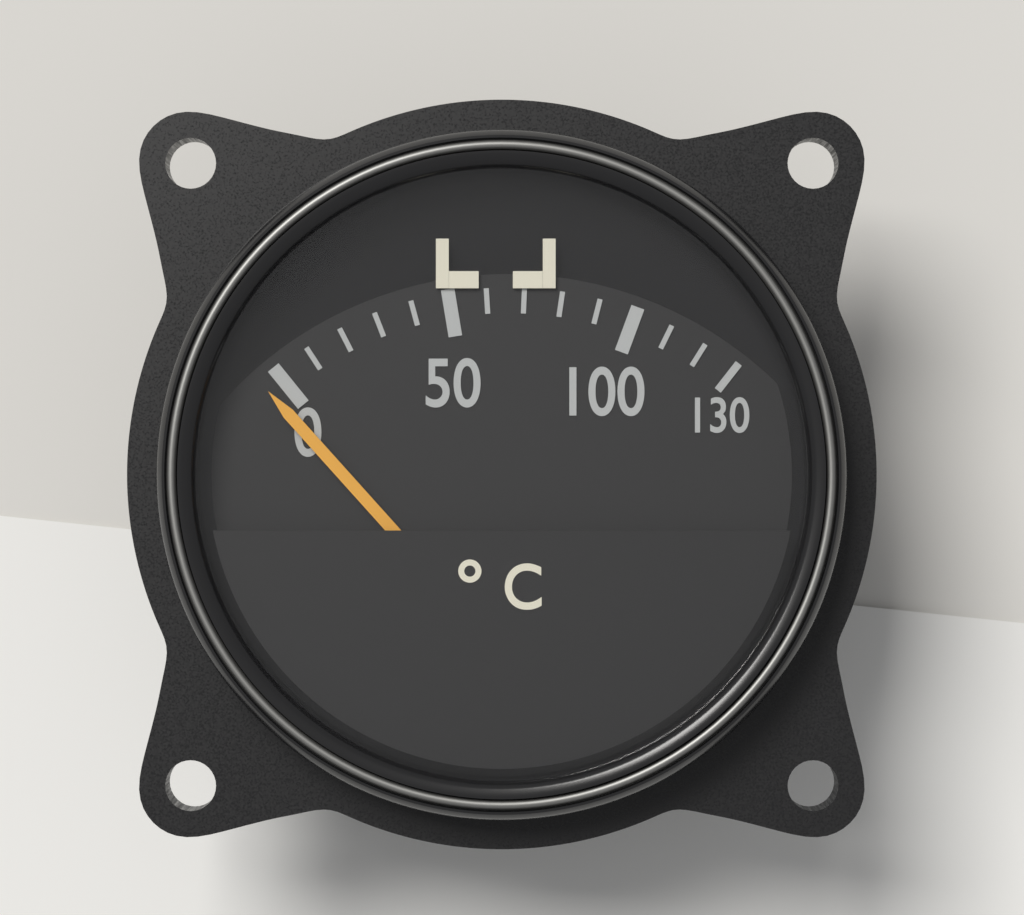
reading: -5 °C
